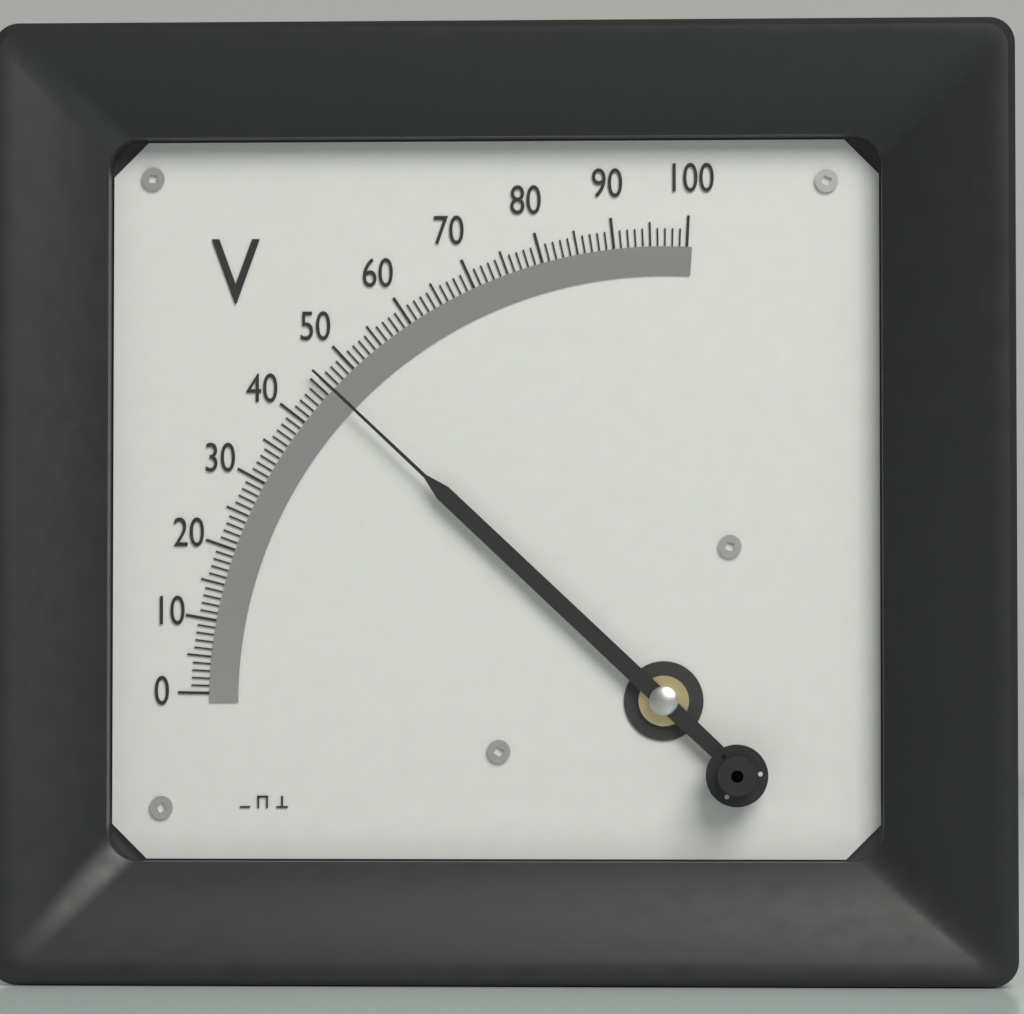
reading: 46 V
